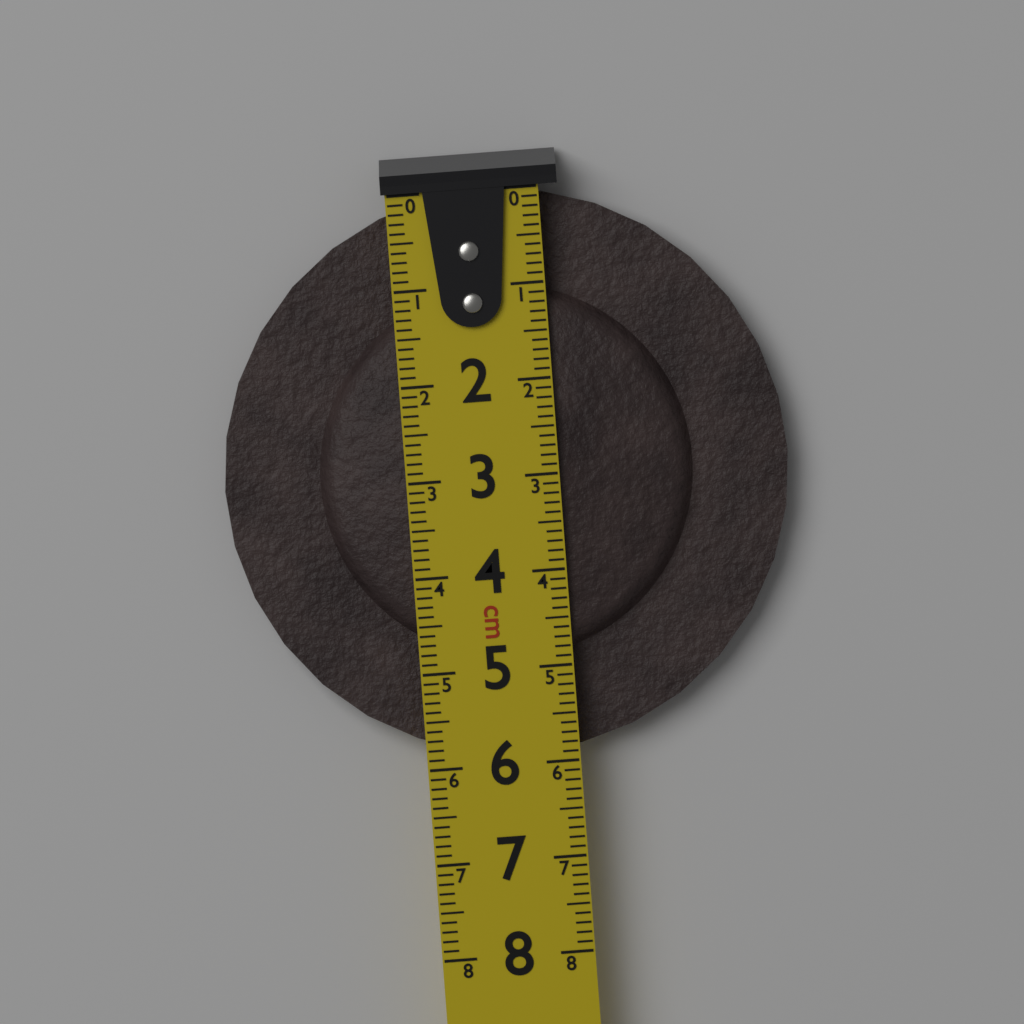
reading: 5.9 cm
